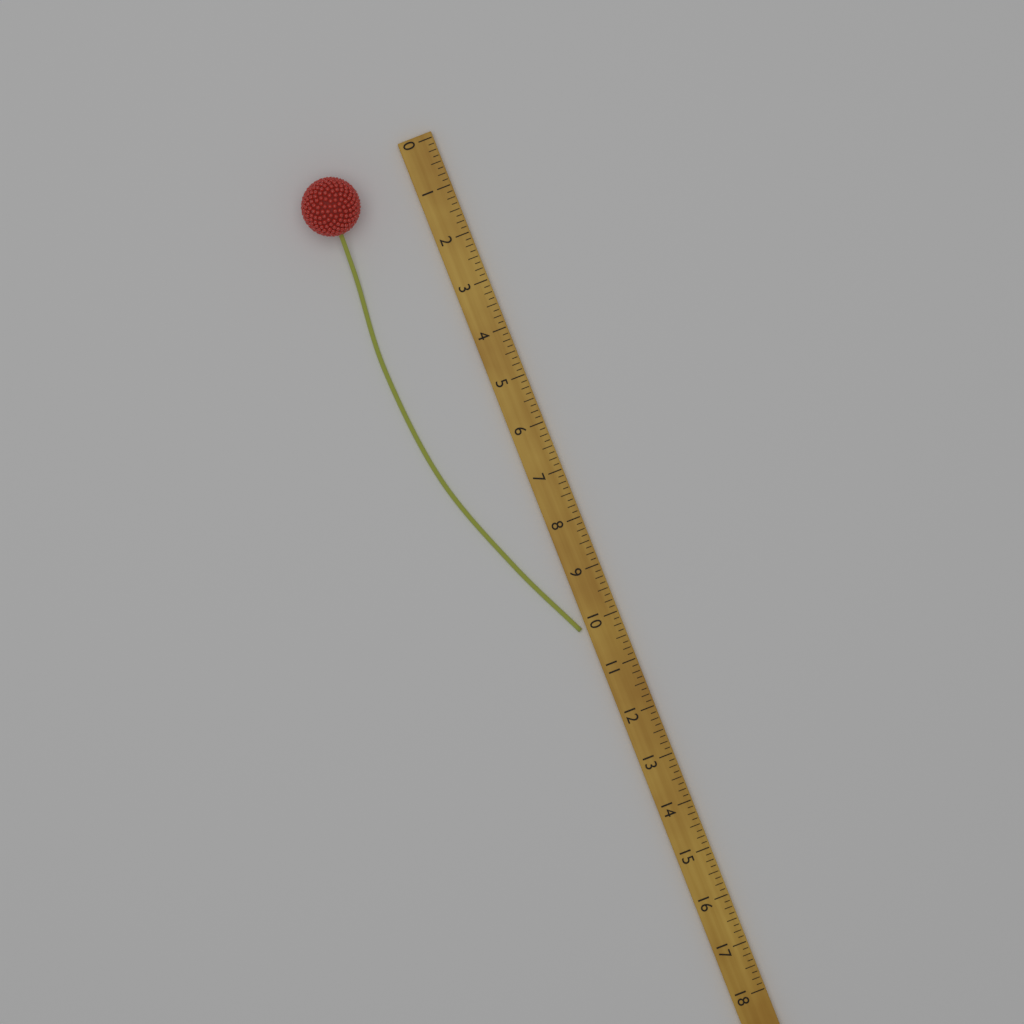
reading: 10.125 (no unit)
